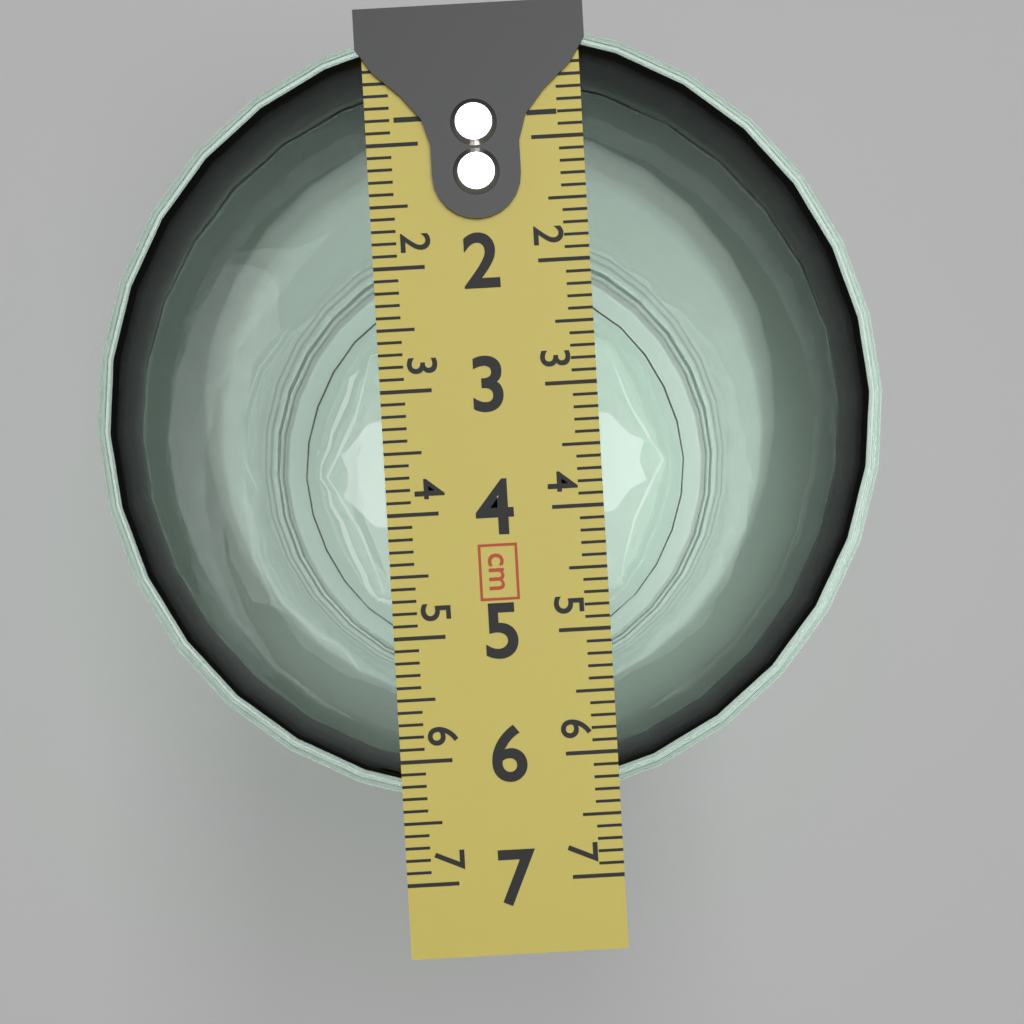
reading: 6.4 cm
